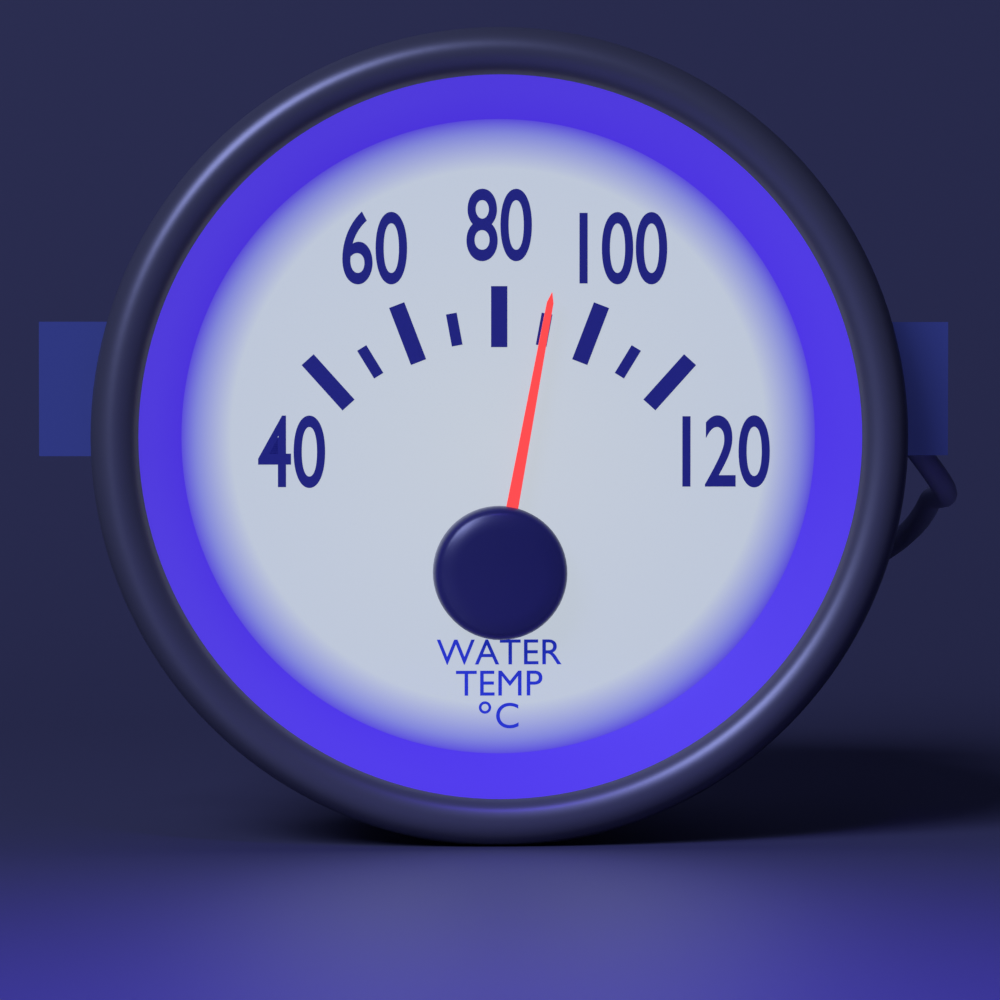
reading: 90 °C
